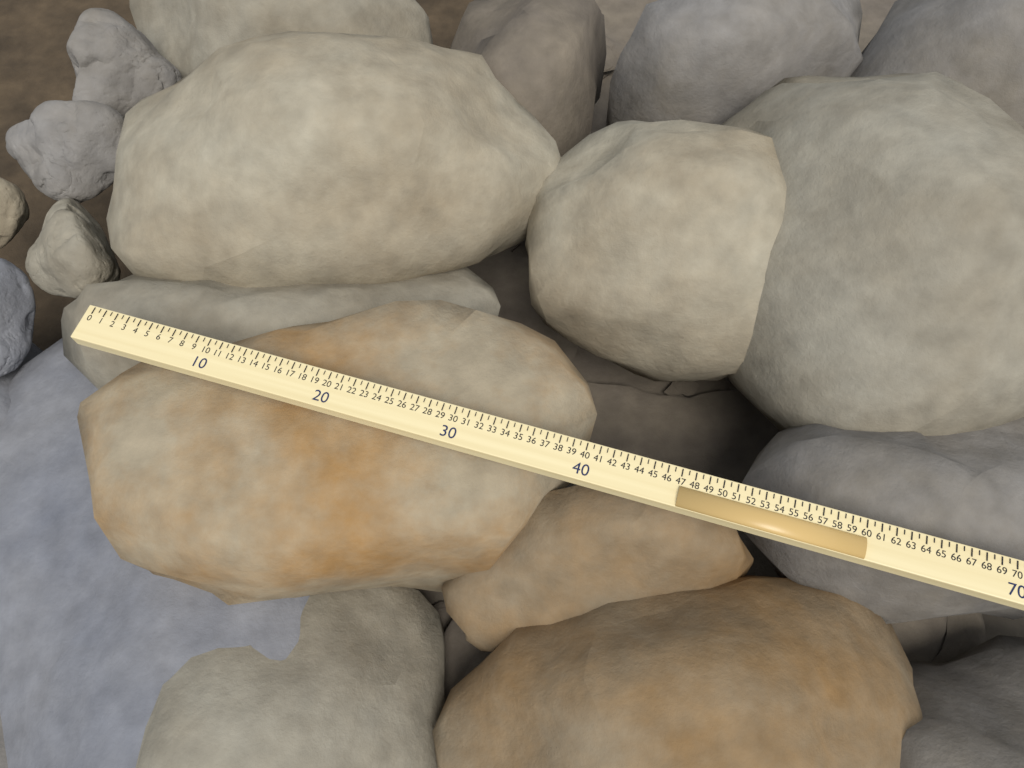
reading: 40.0 (no unit)
